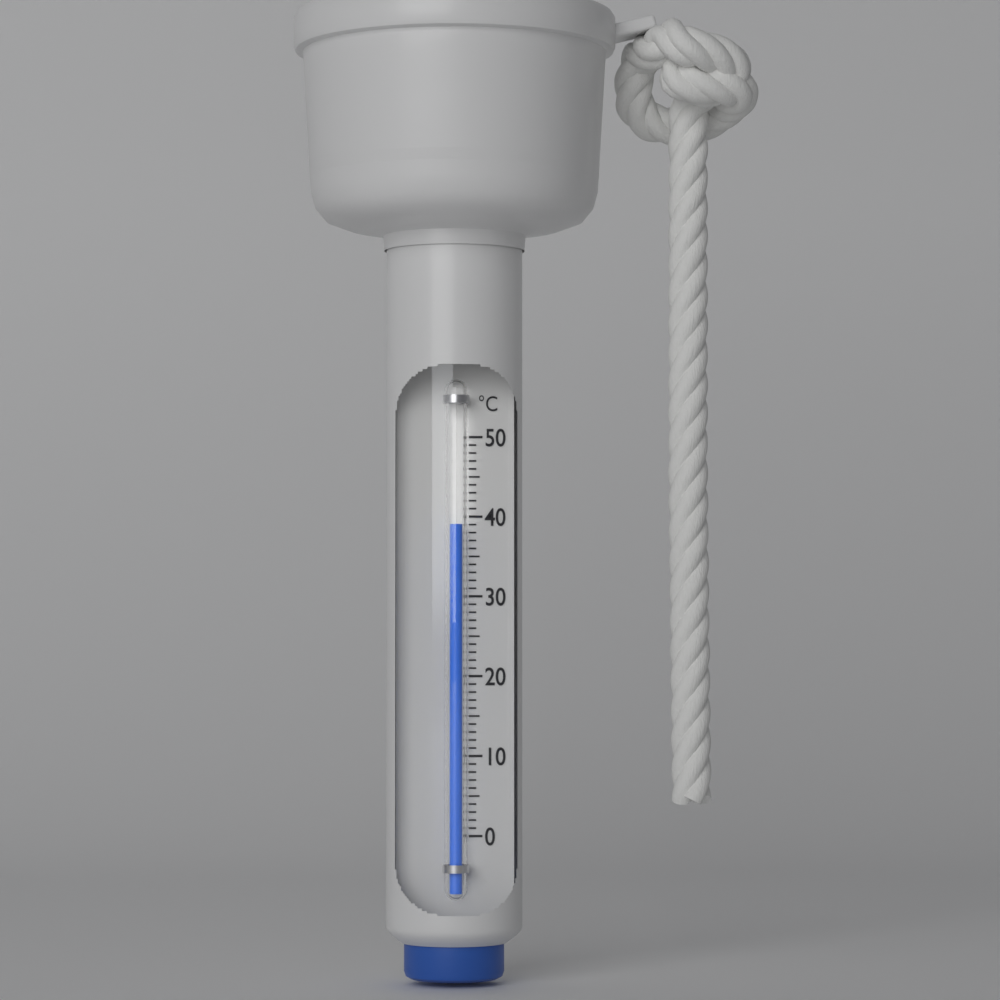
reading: 39 °C
